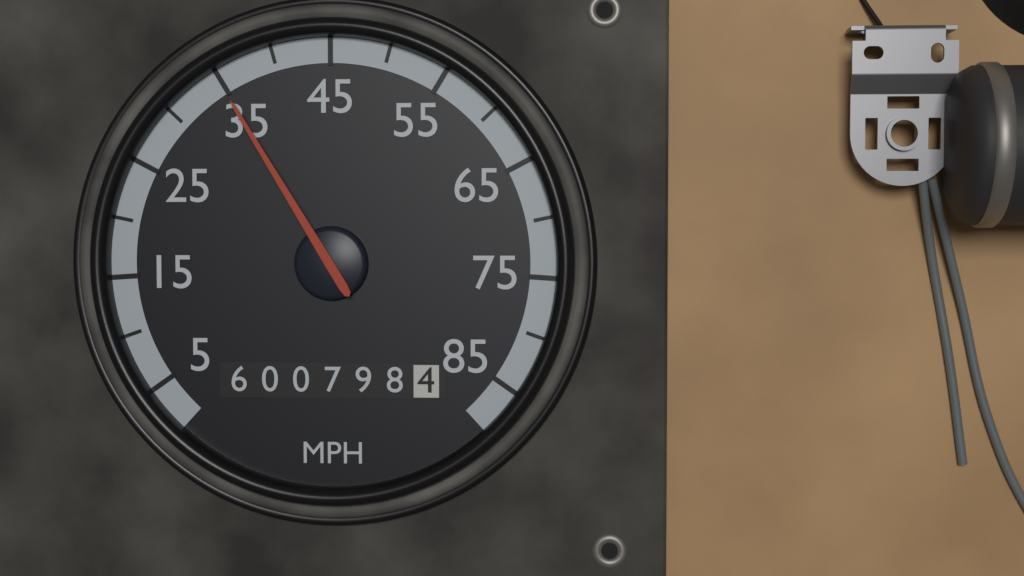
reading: 35 MPH
